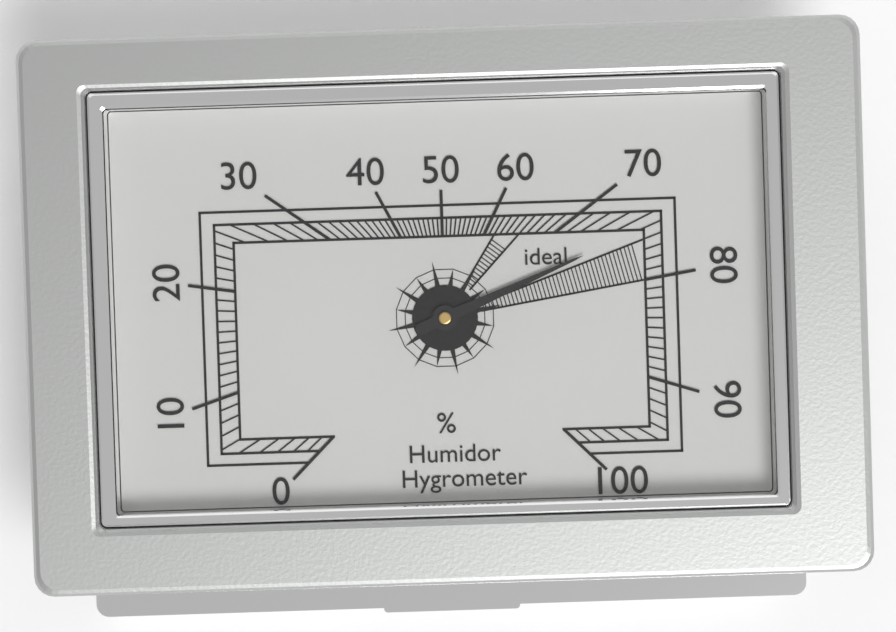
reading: 75 %
